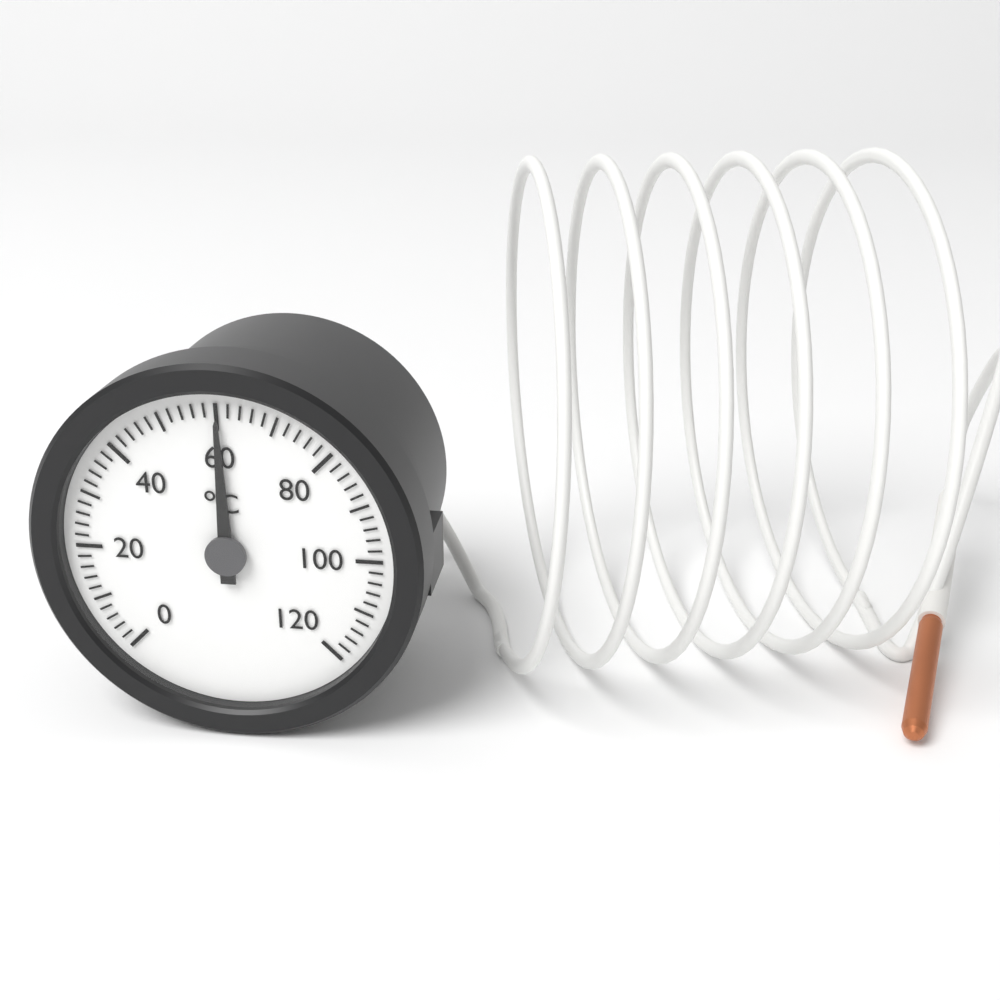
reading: 60 °C
